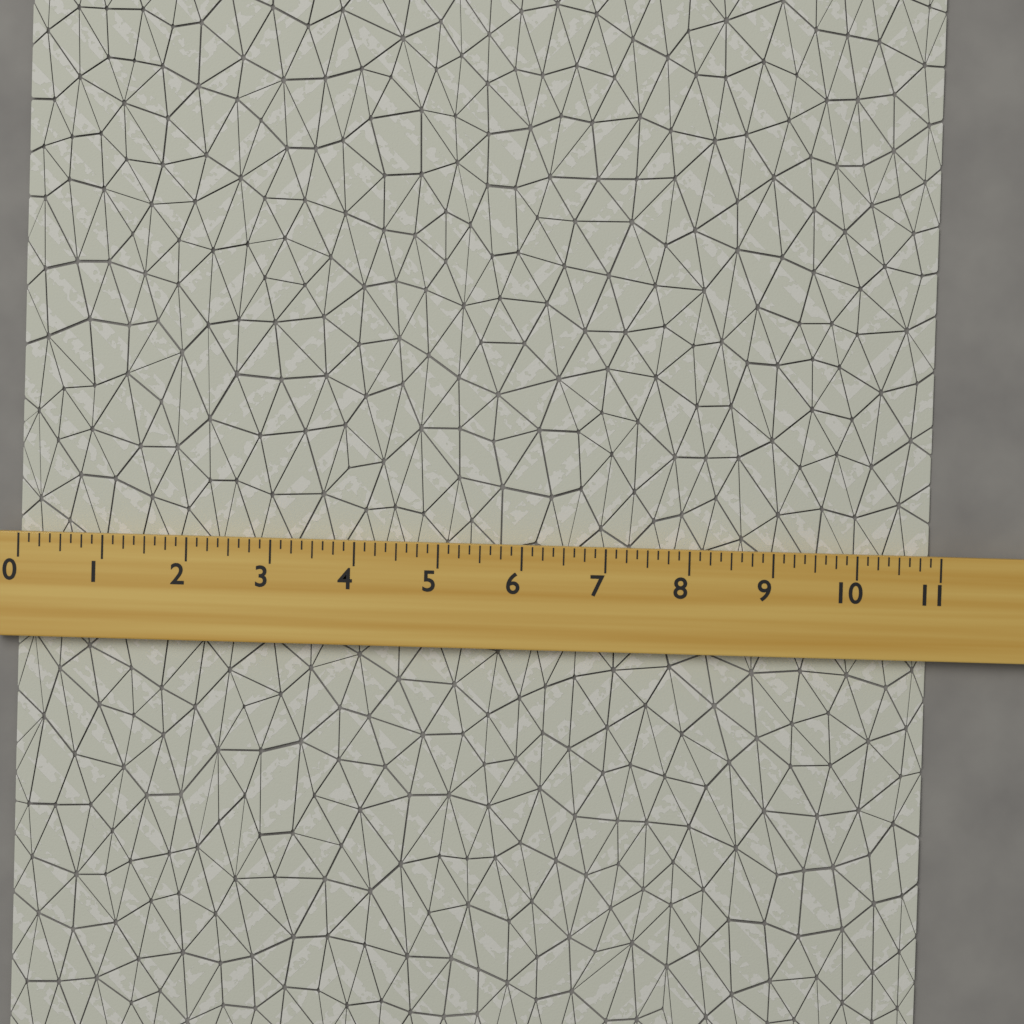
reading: 10.875 (no unit)
